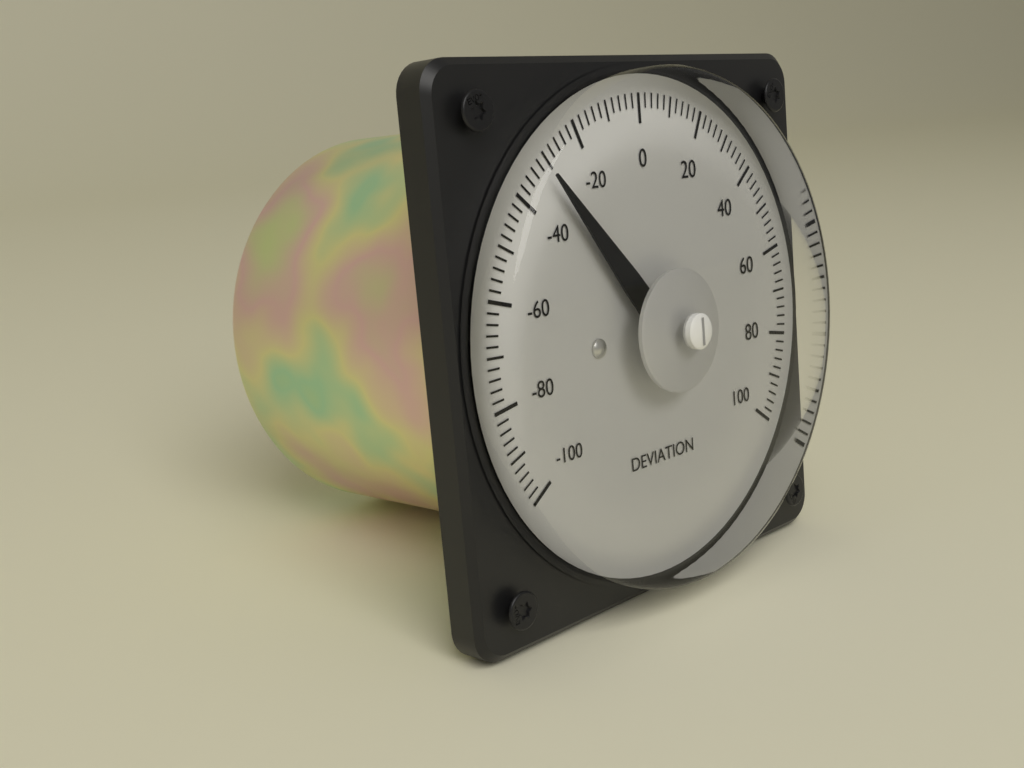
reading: -32 (no unit)
